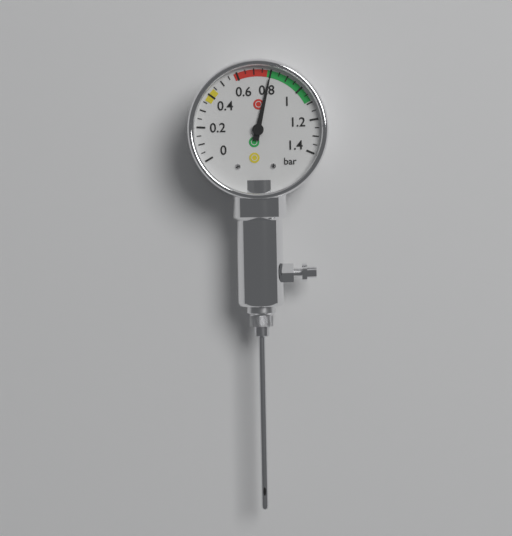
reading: 0.80 bar
